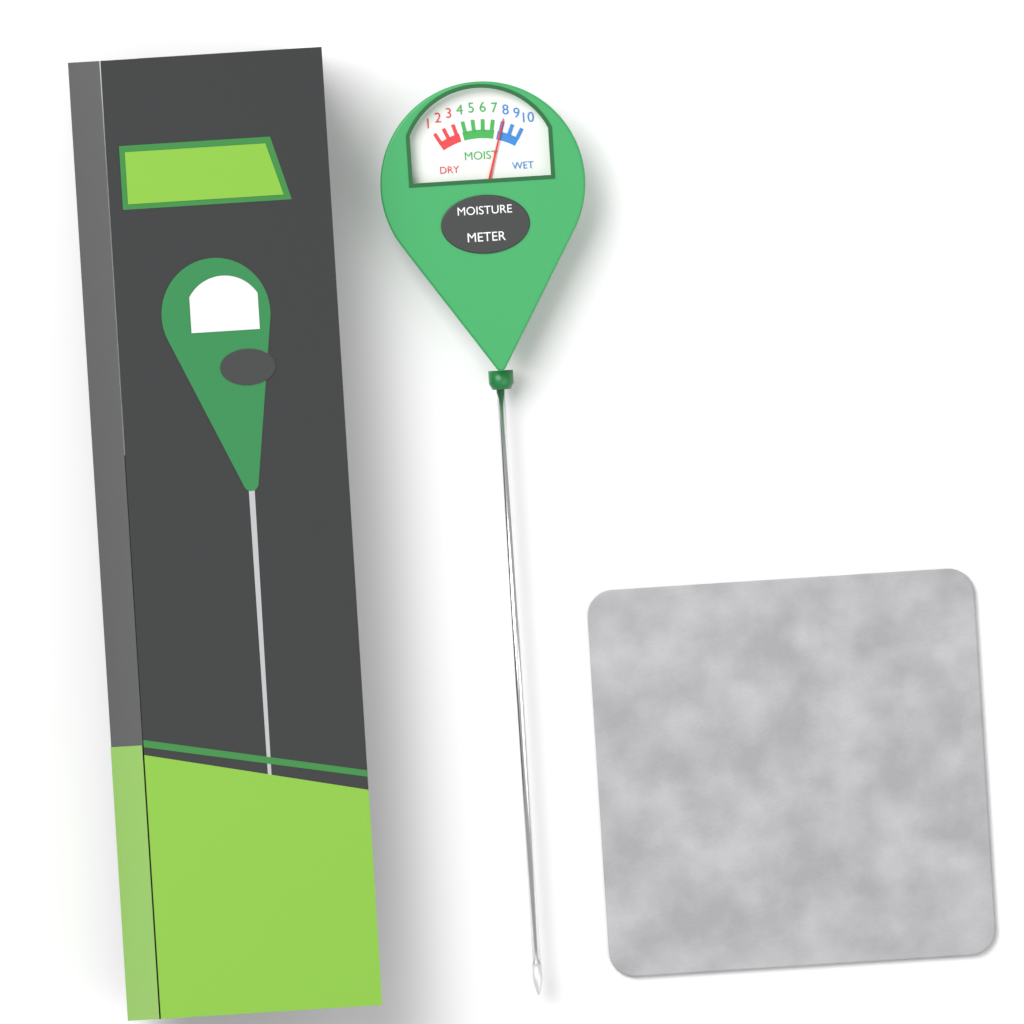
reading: 8 (no unit)
